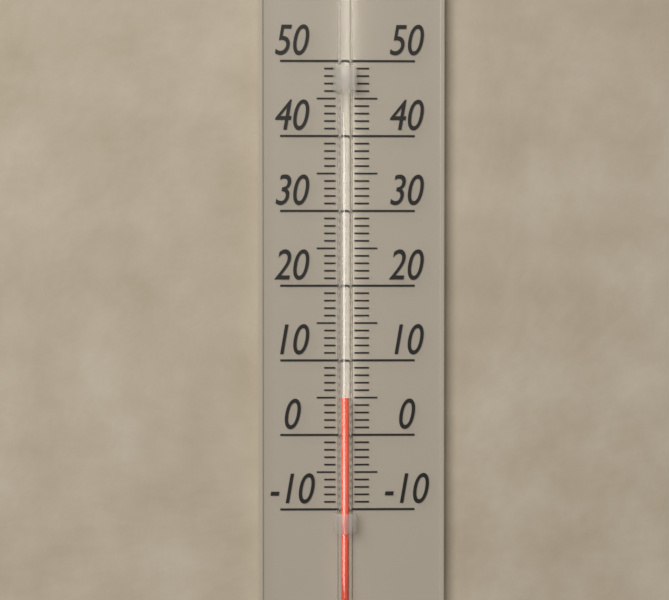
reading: 5 (no unit)
